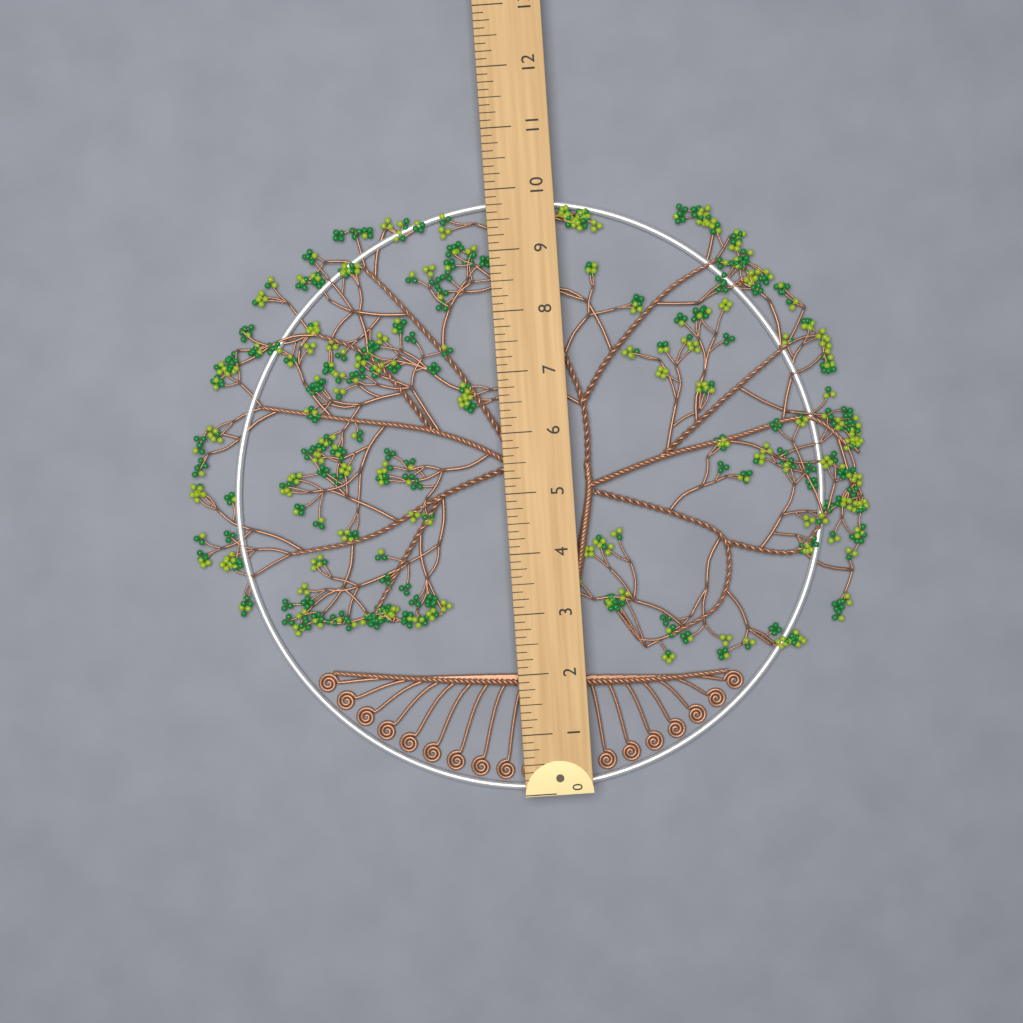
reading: 9.875 (no unit)
